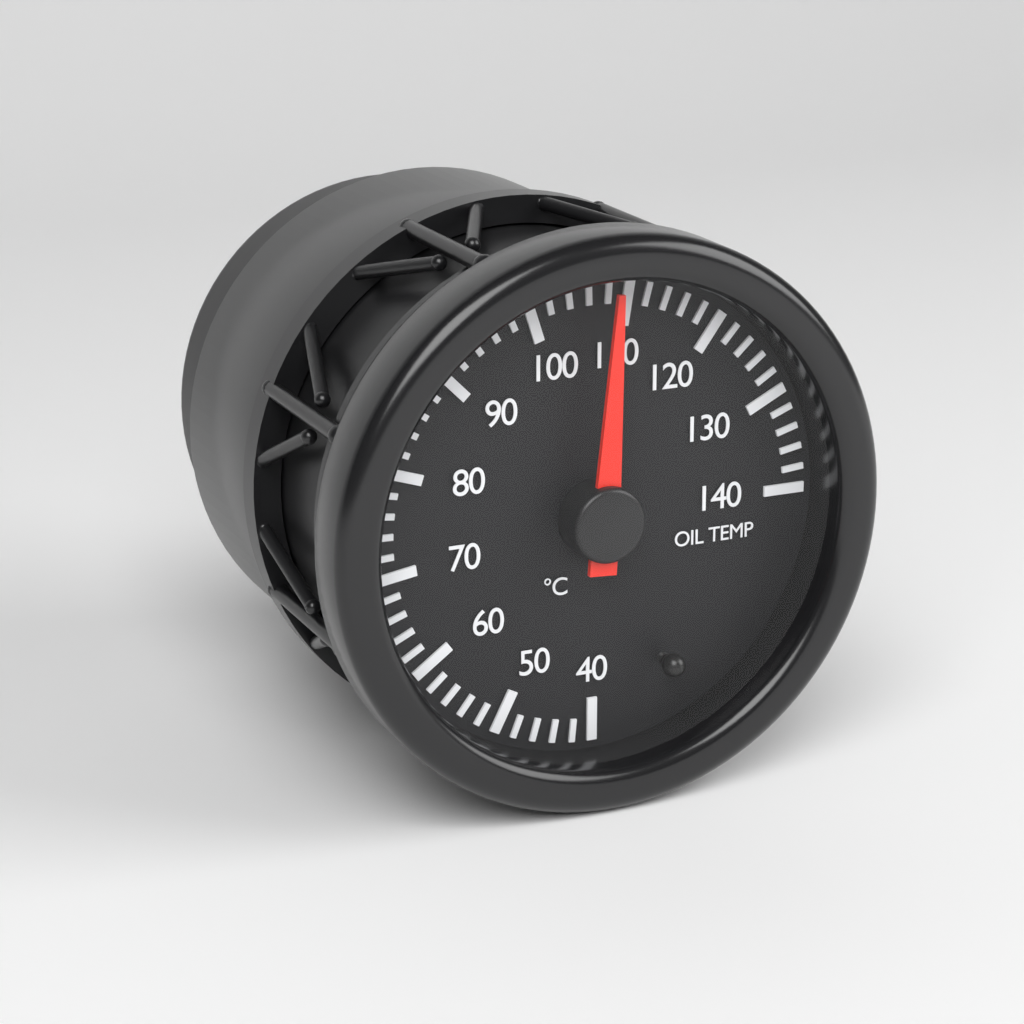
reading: 108 °C
